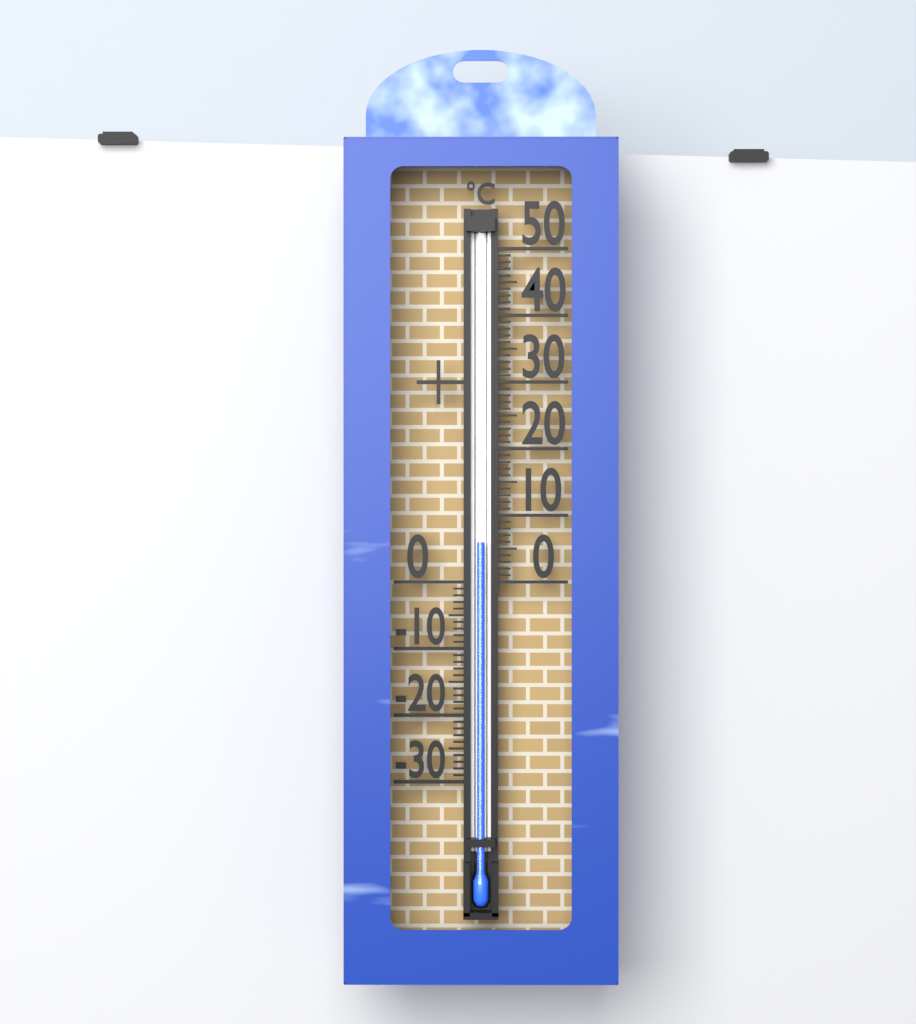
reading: 6 °C
